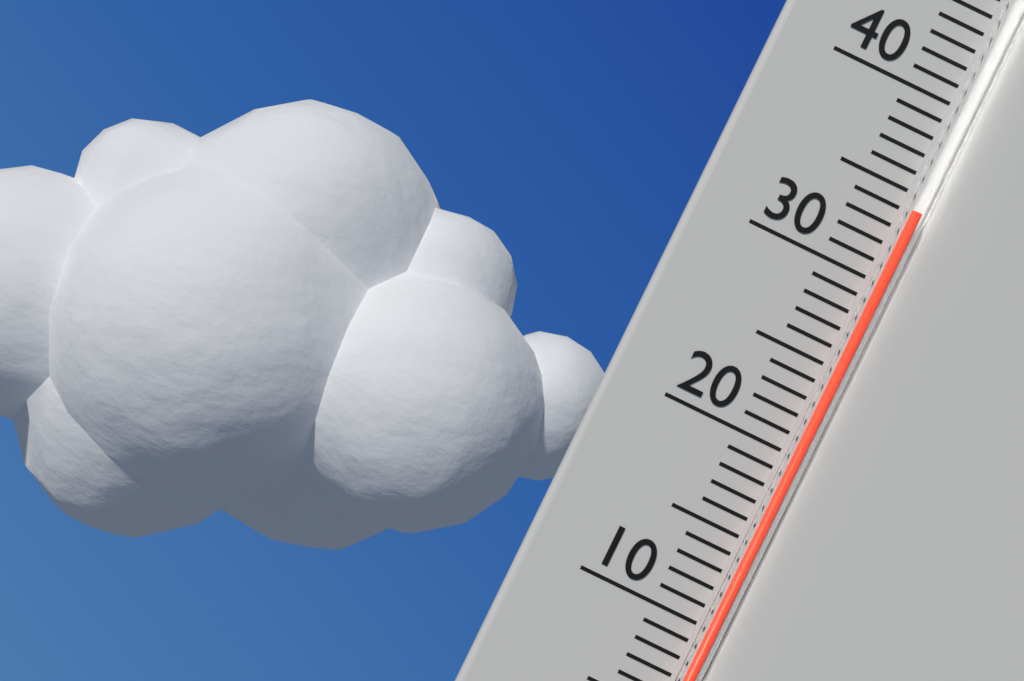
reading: 34 °C
